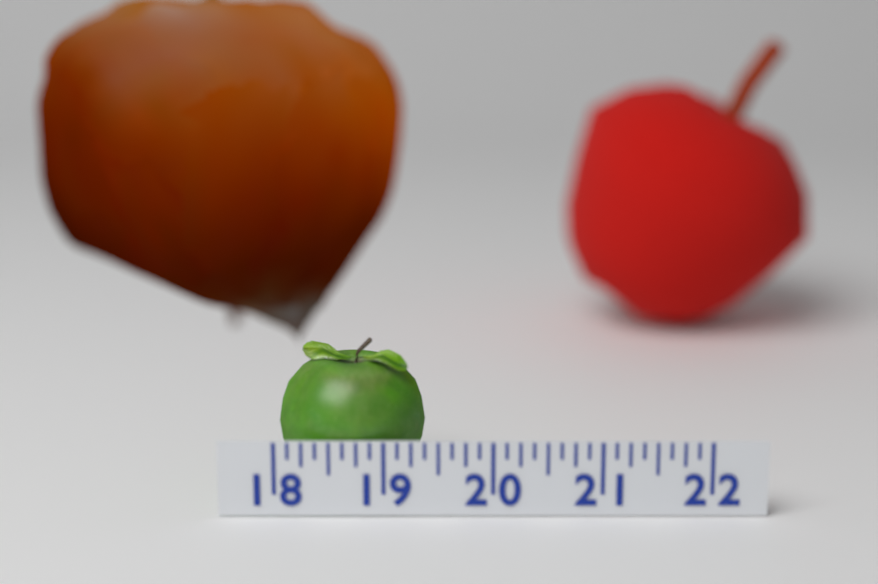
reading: 19.375 (no unit)
